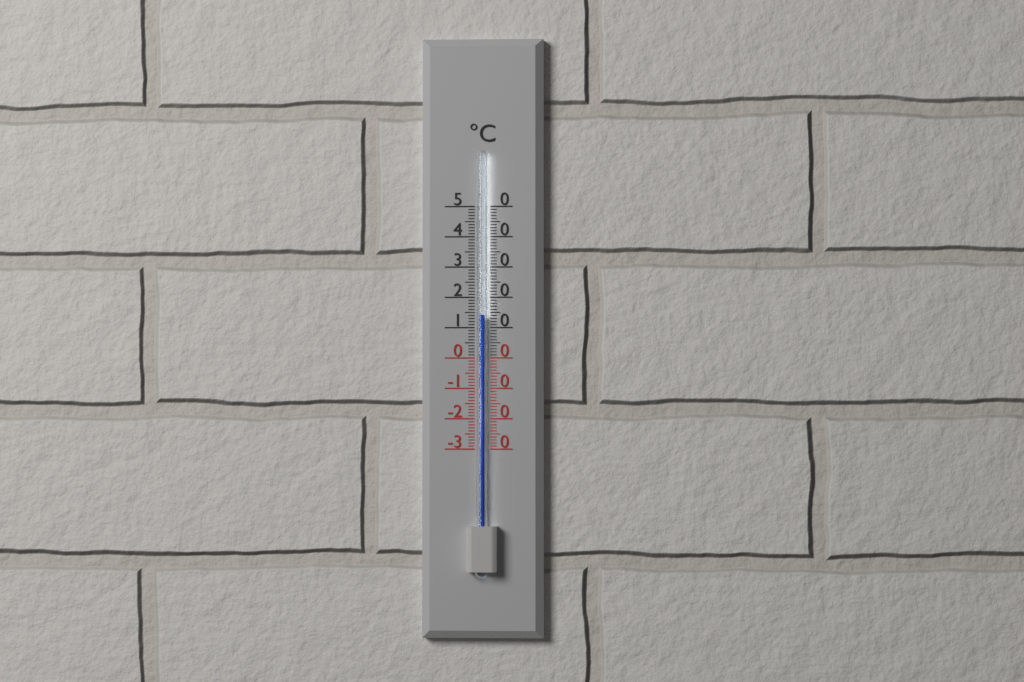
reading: 14 °C
